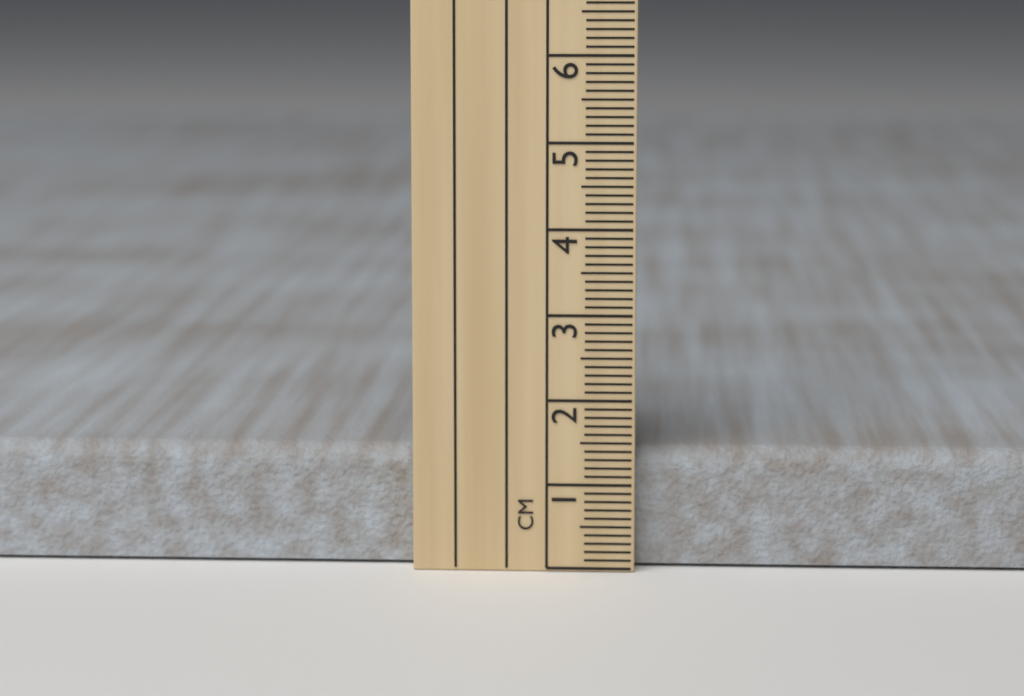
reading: 1.4 cm
